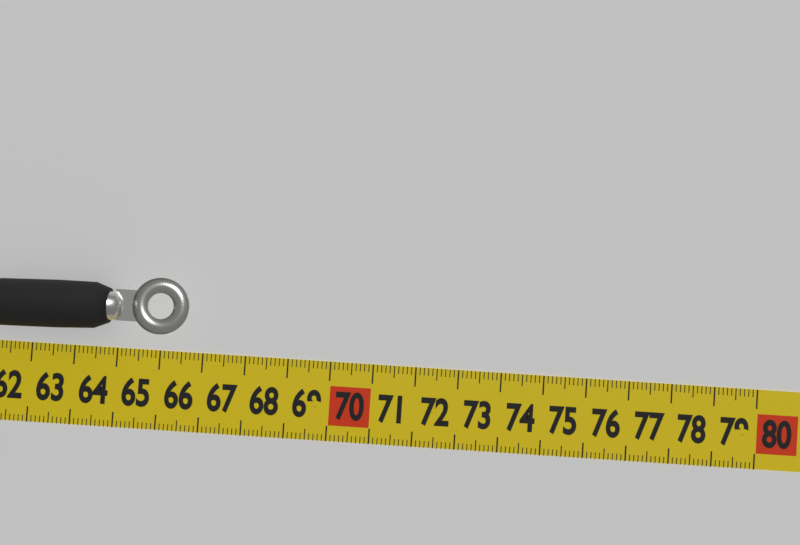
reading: 66.7 cm
